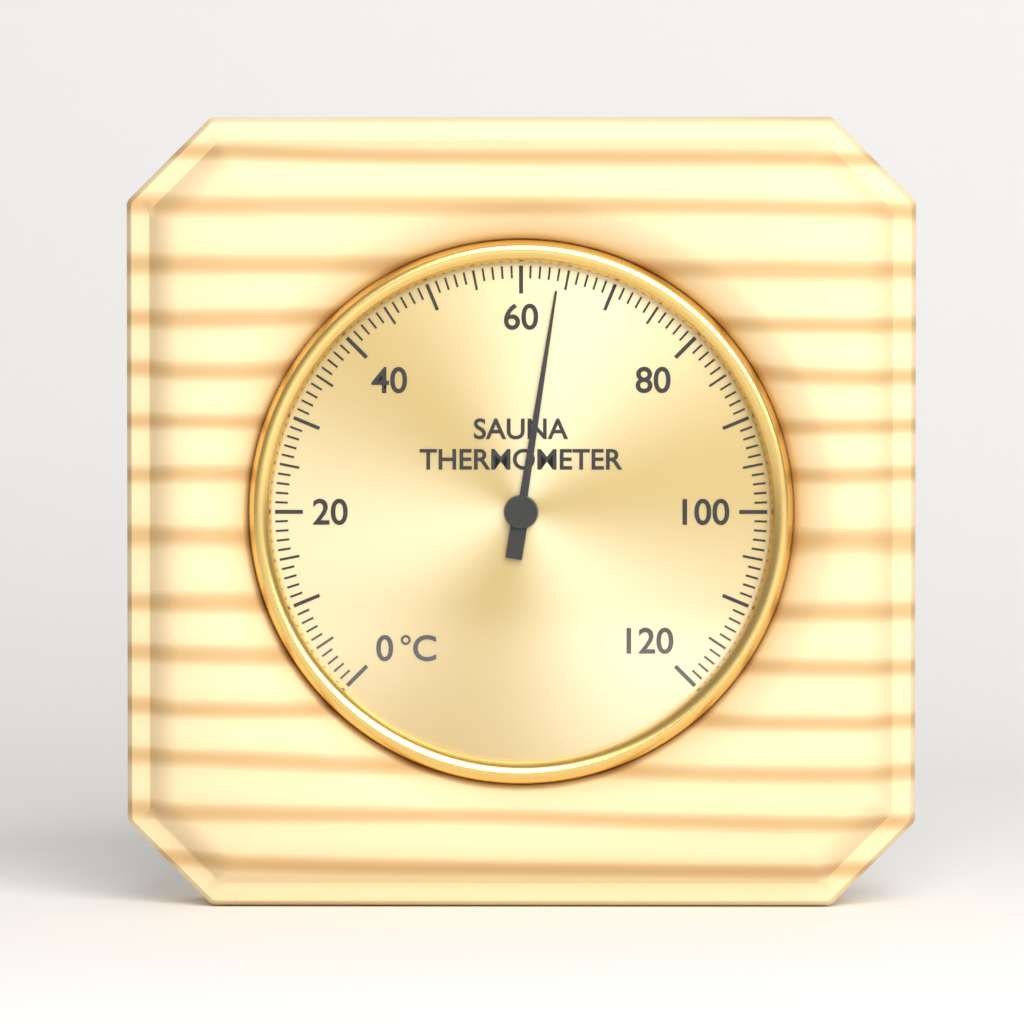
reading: 64 °C
